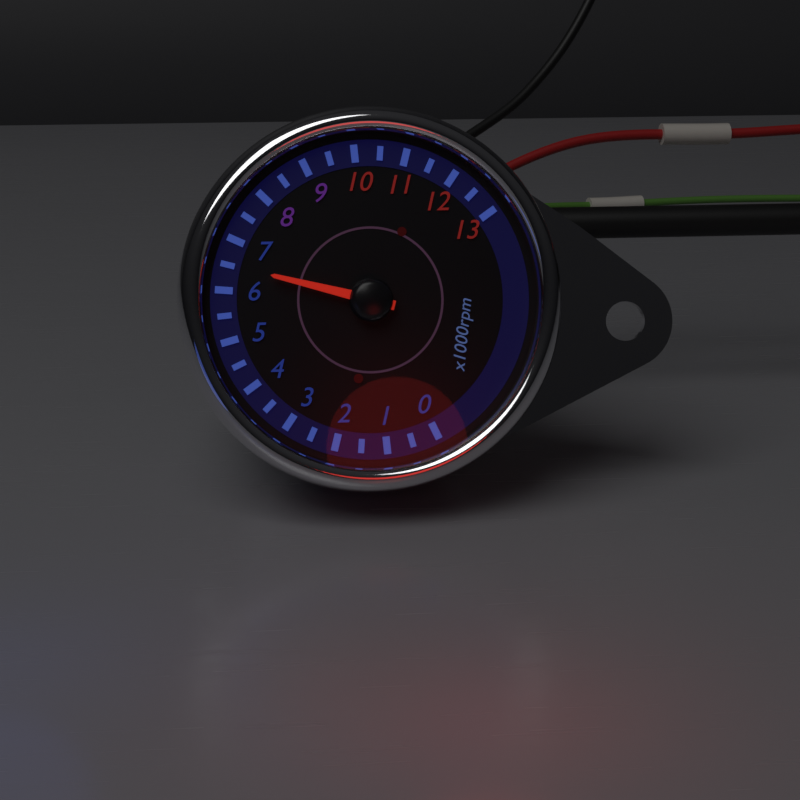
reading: 6500 rpm
